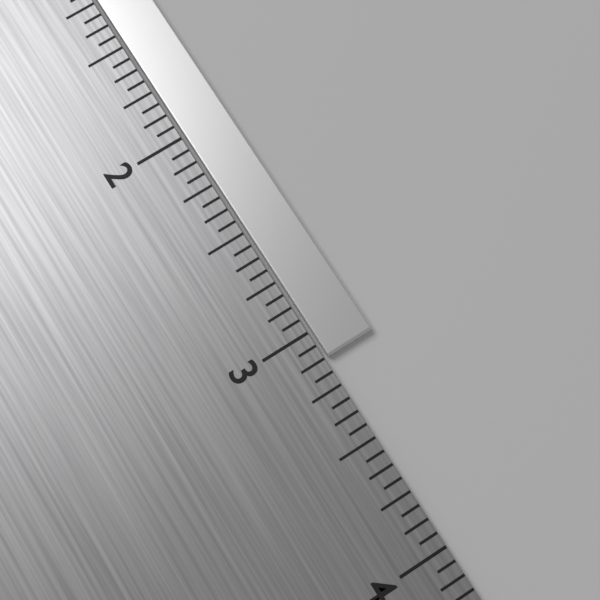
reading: 3.1250 in
